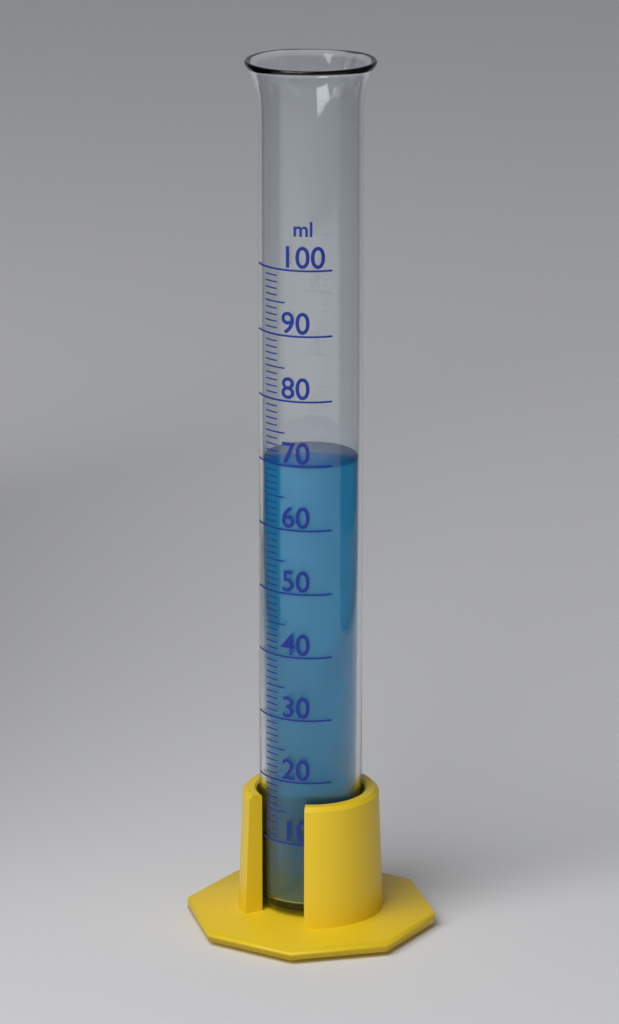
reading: 70 ml
